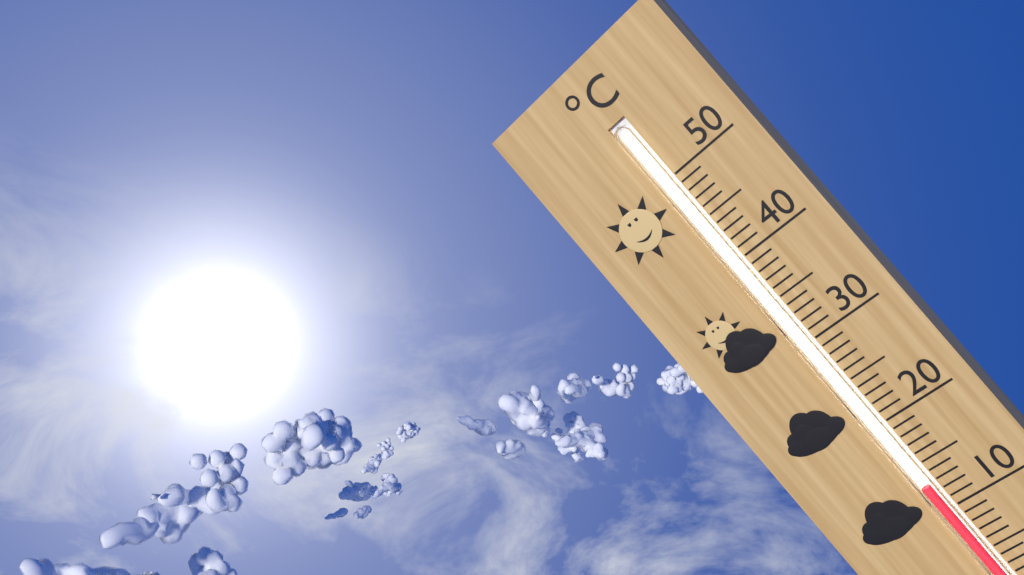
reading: 13 °C
